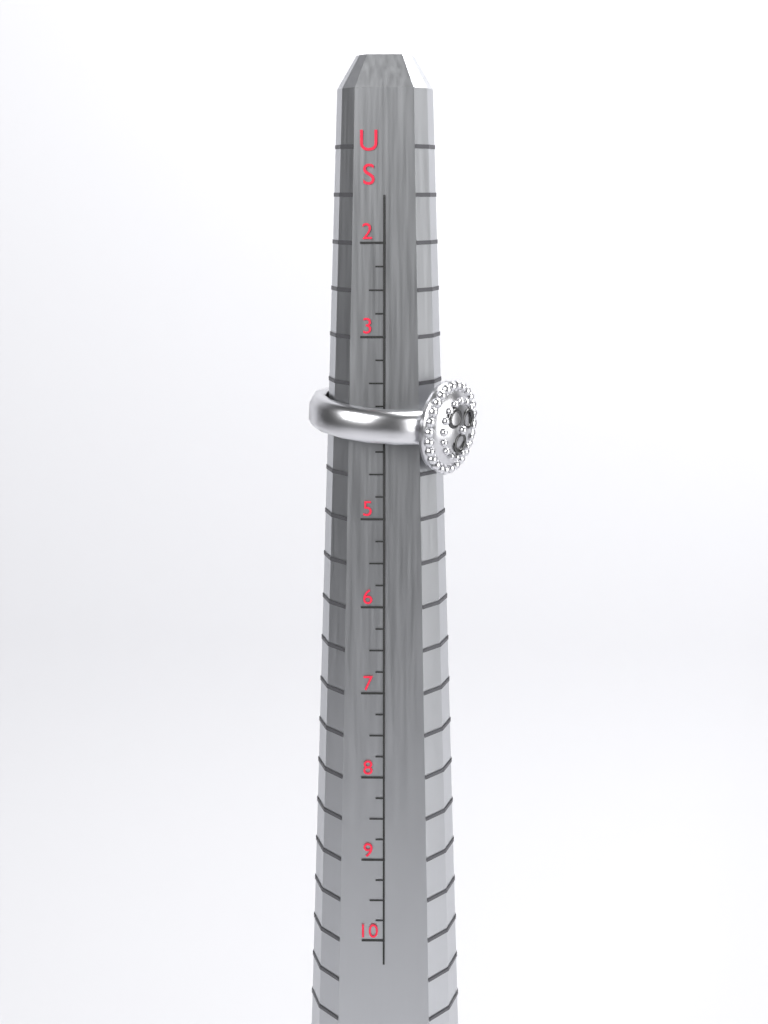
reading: 4.50 US
